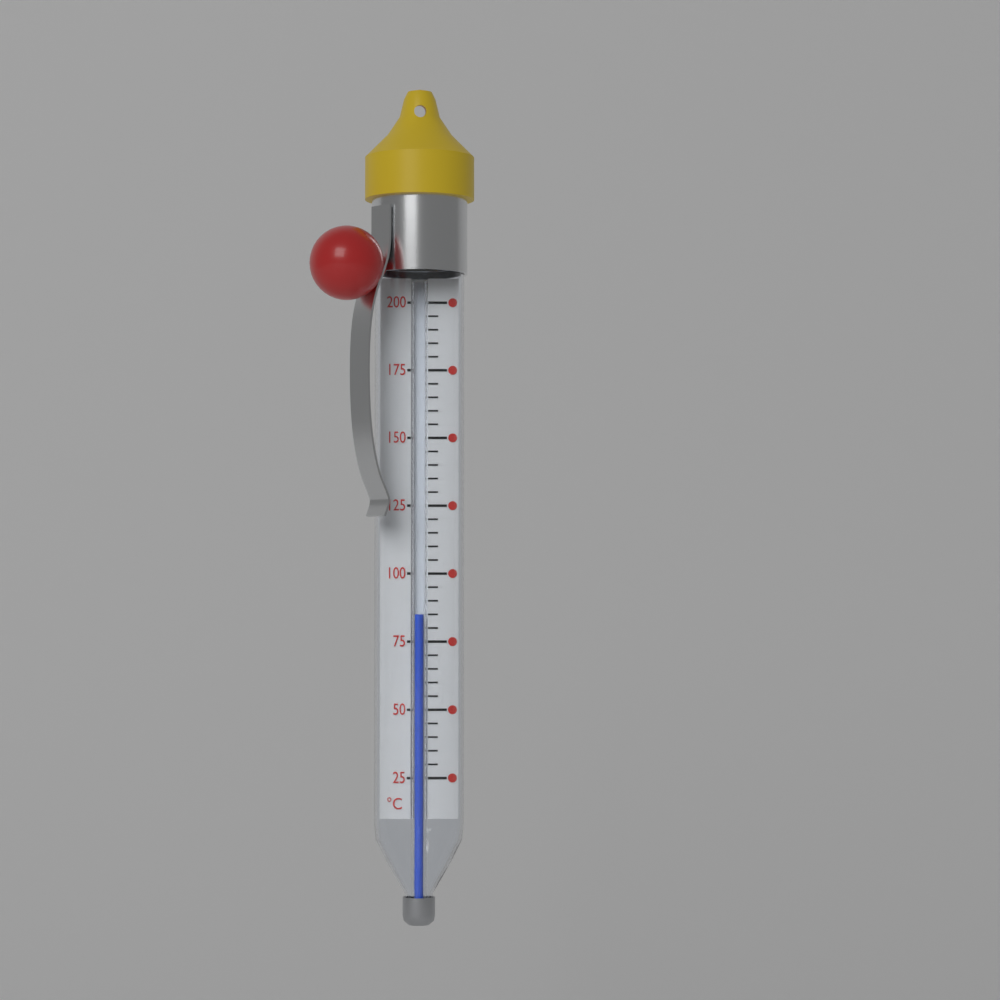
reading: 85 °C
